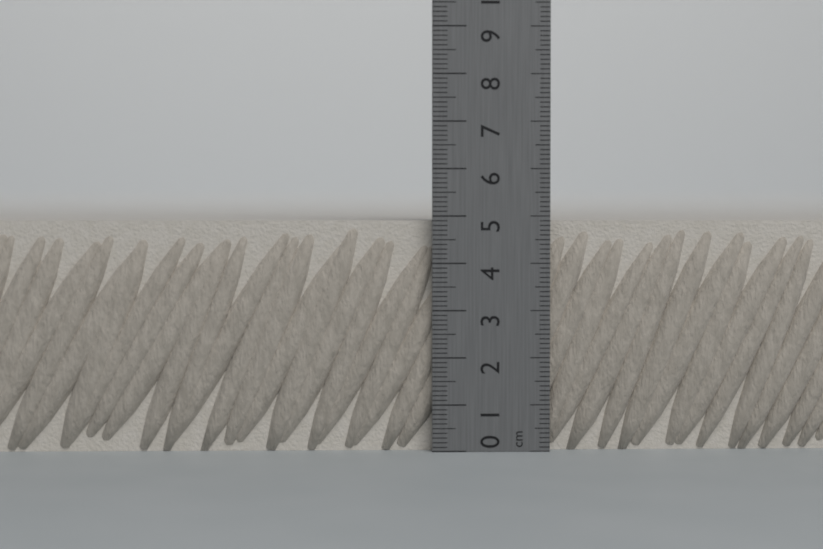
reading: 4.9 cm
